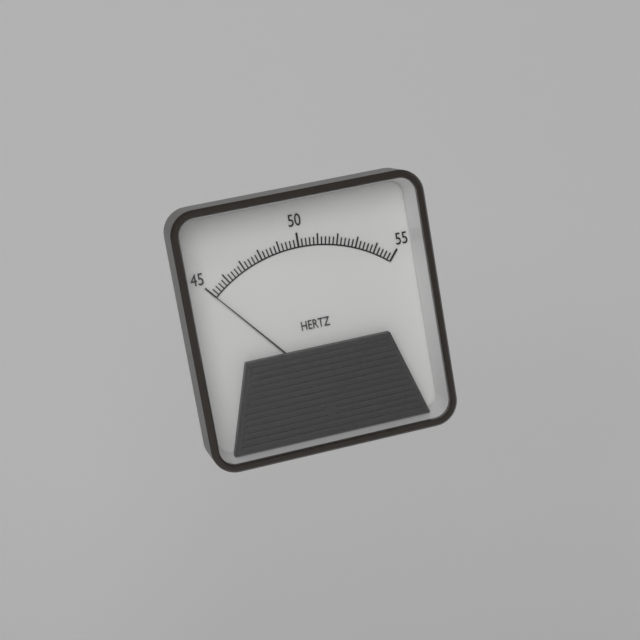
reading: 45.0 Hz
